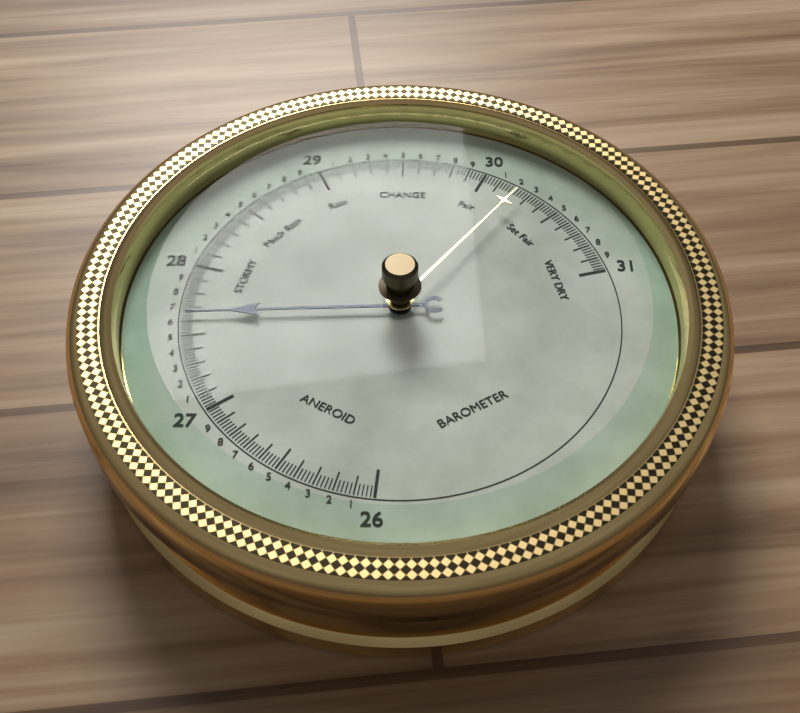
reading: 27.64 (no unit)
